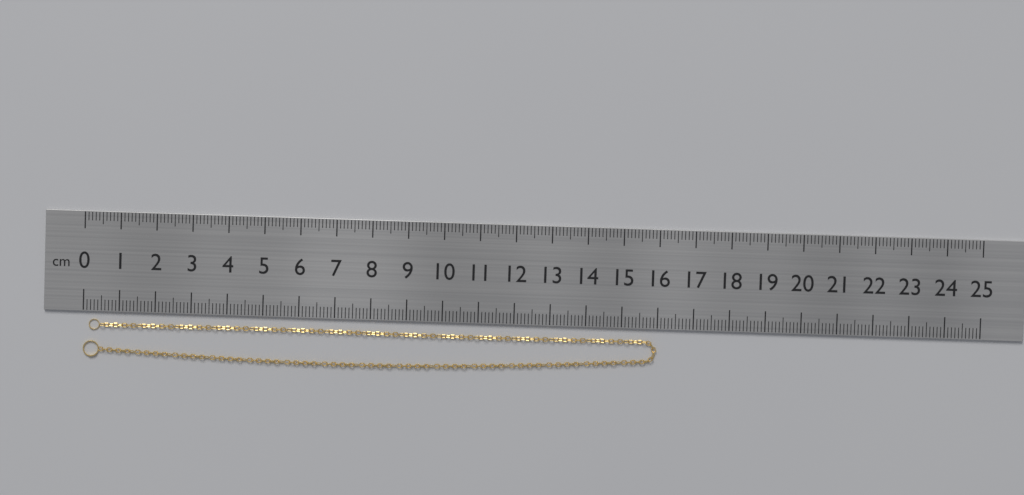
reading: 16.0 cm
